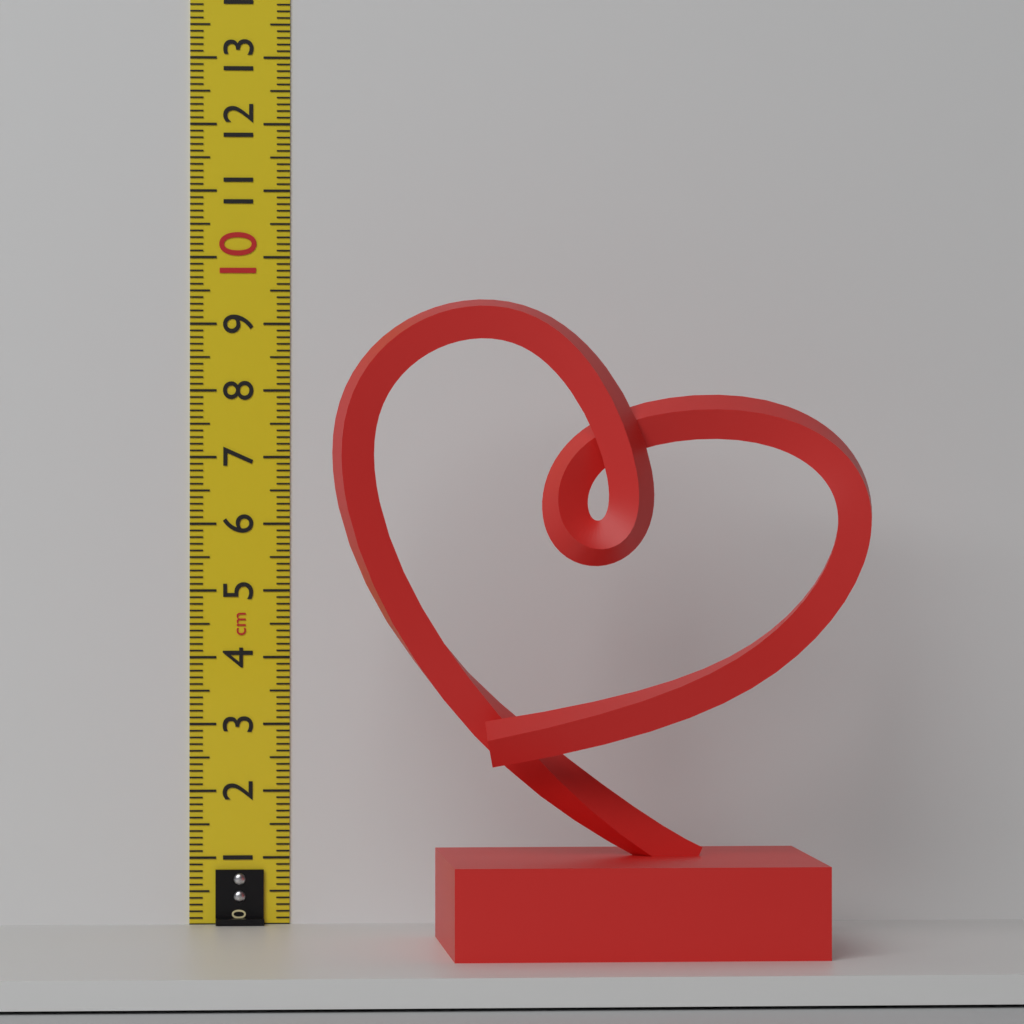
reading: 9.2 cm
